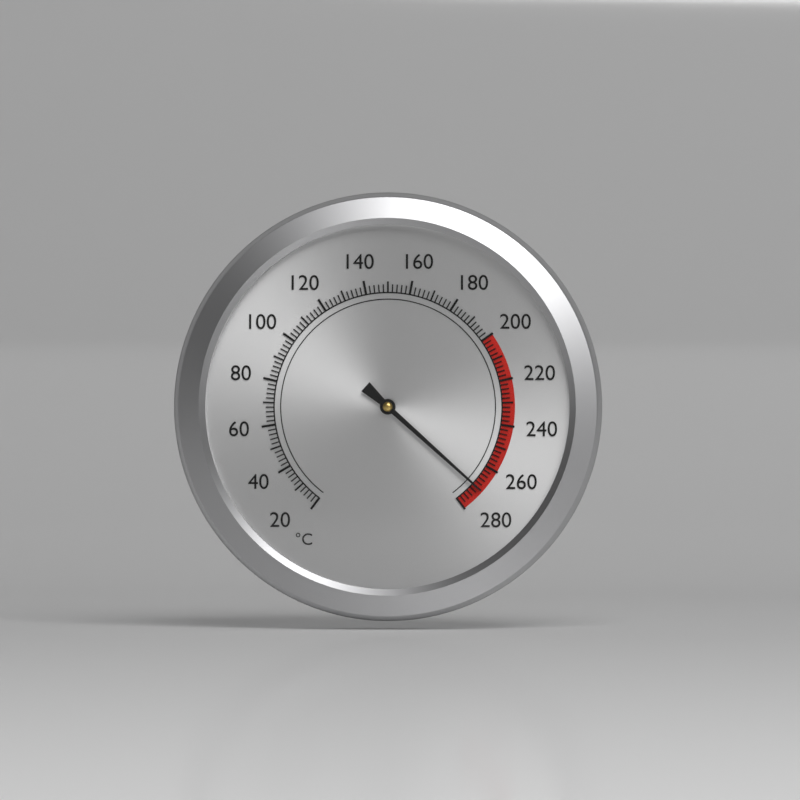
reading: 270 °C
